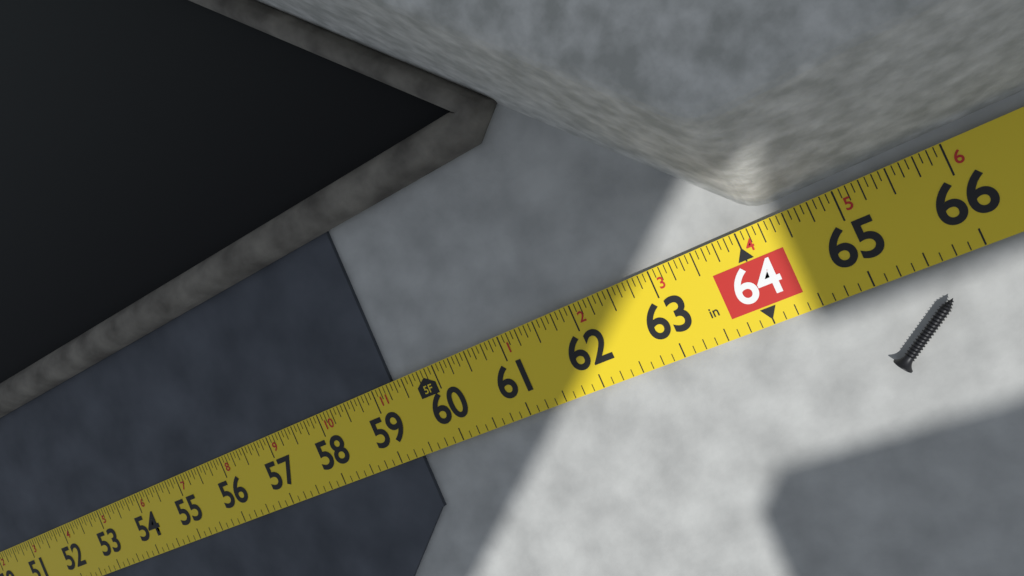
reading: 59.3125 in
